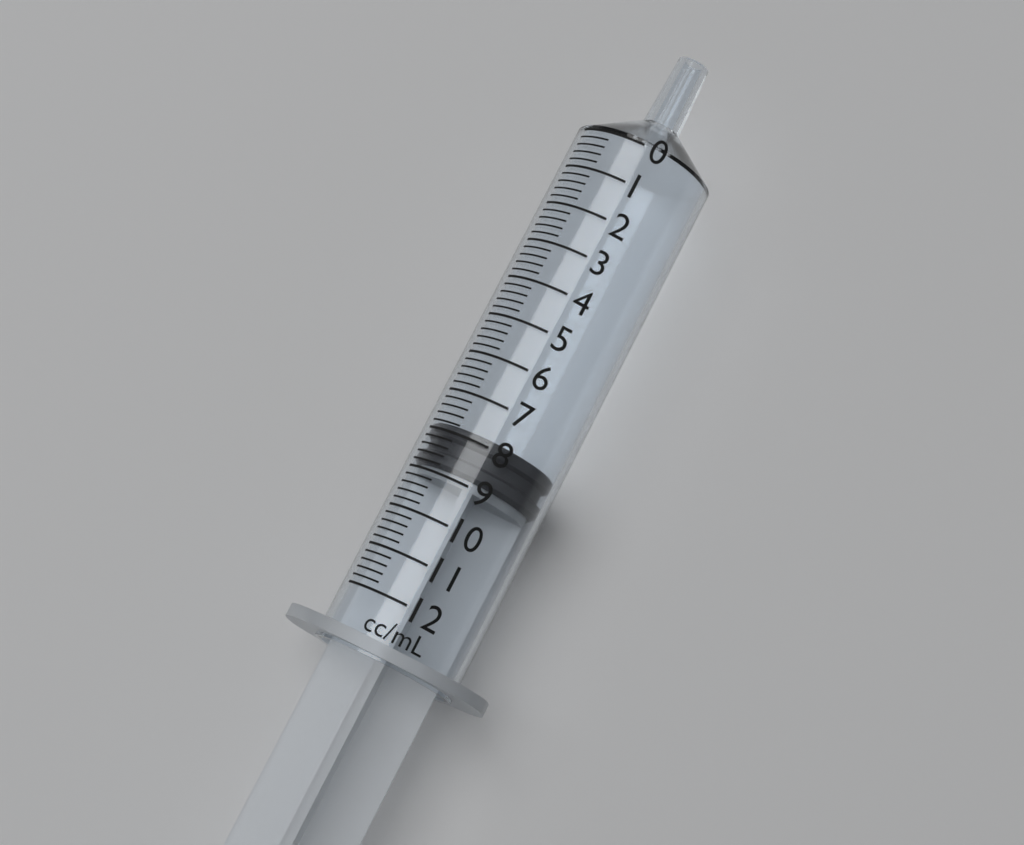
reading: 7.8 ml
